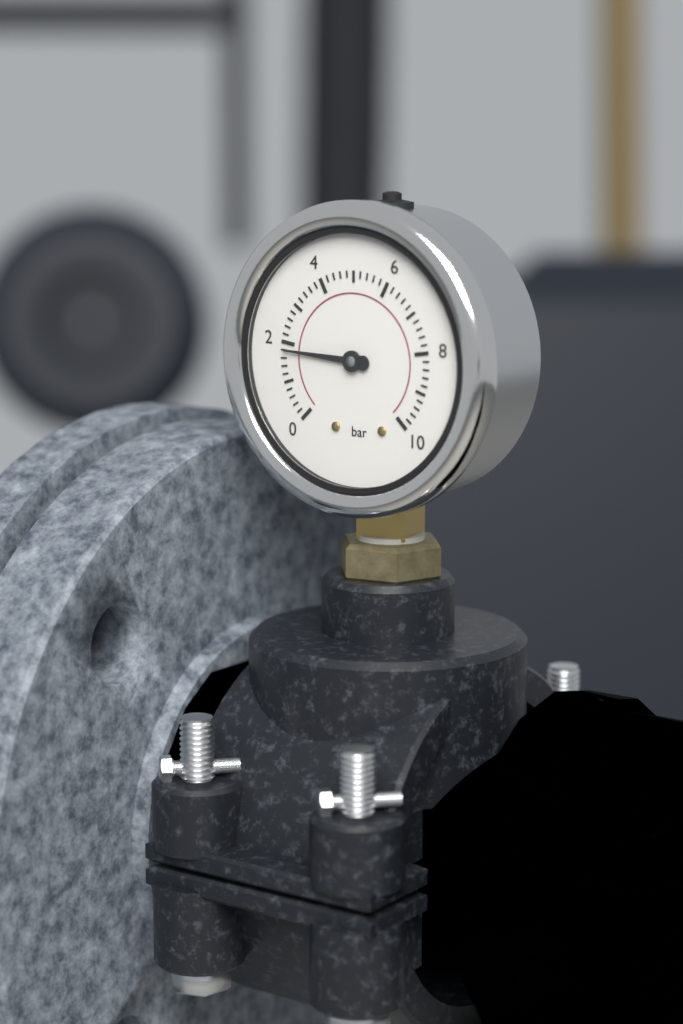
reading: 1.8 bar
